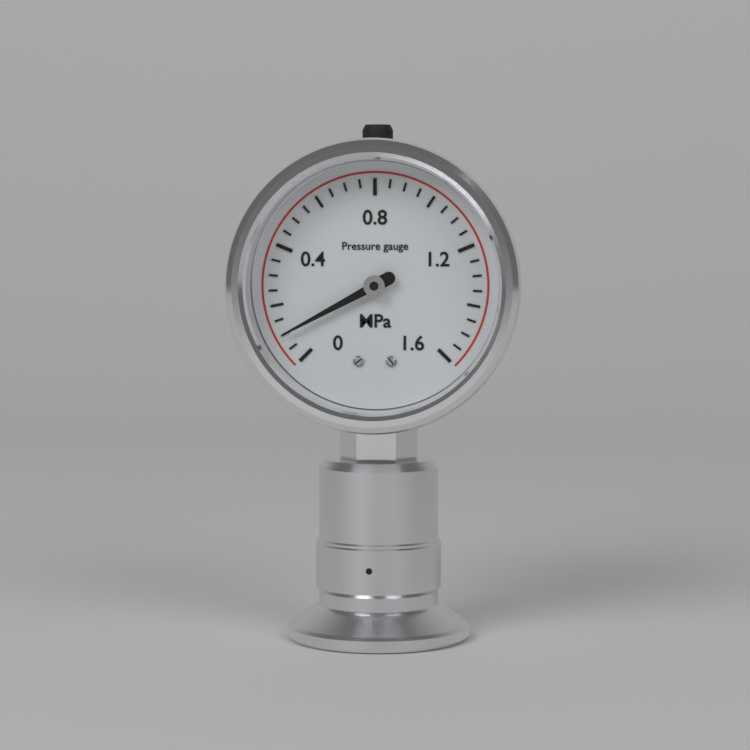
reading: 0.10 MPa
